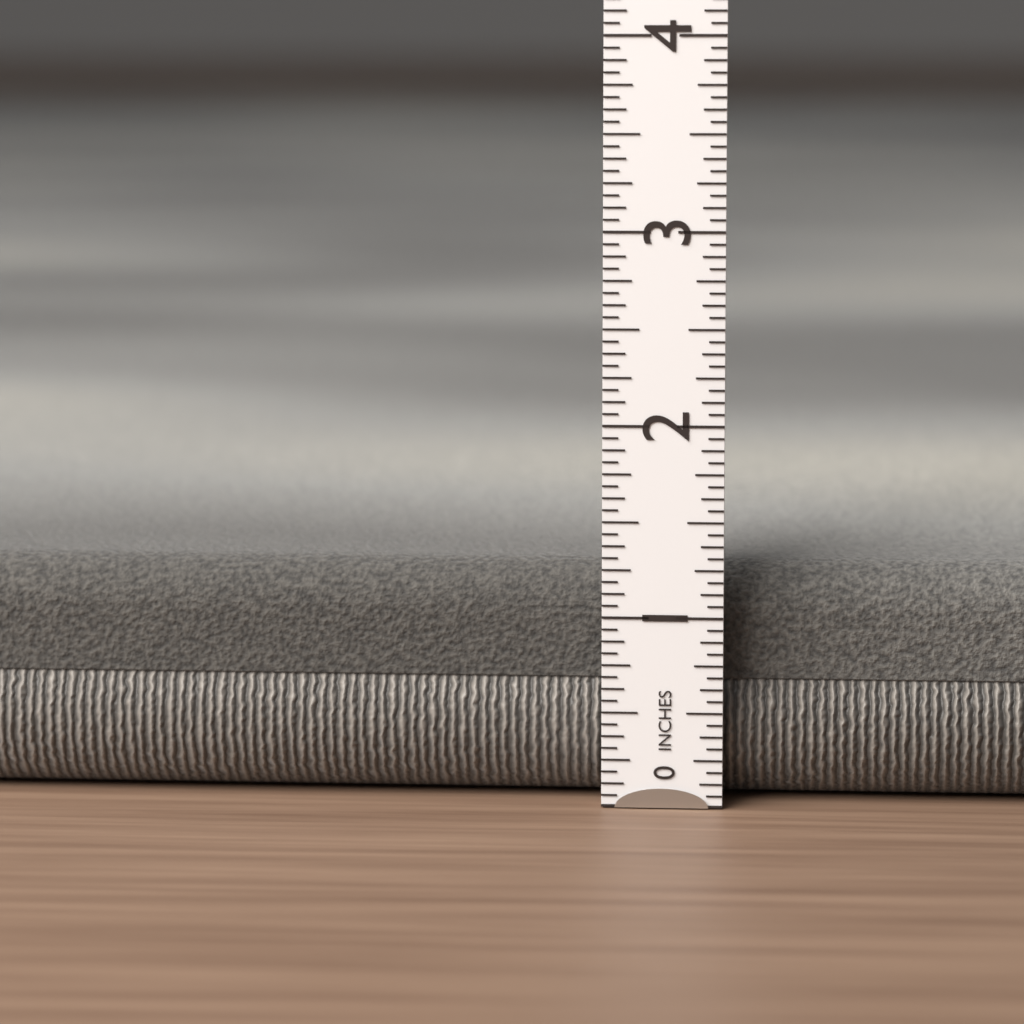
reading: 1.2500 in
